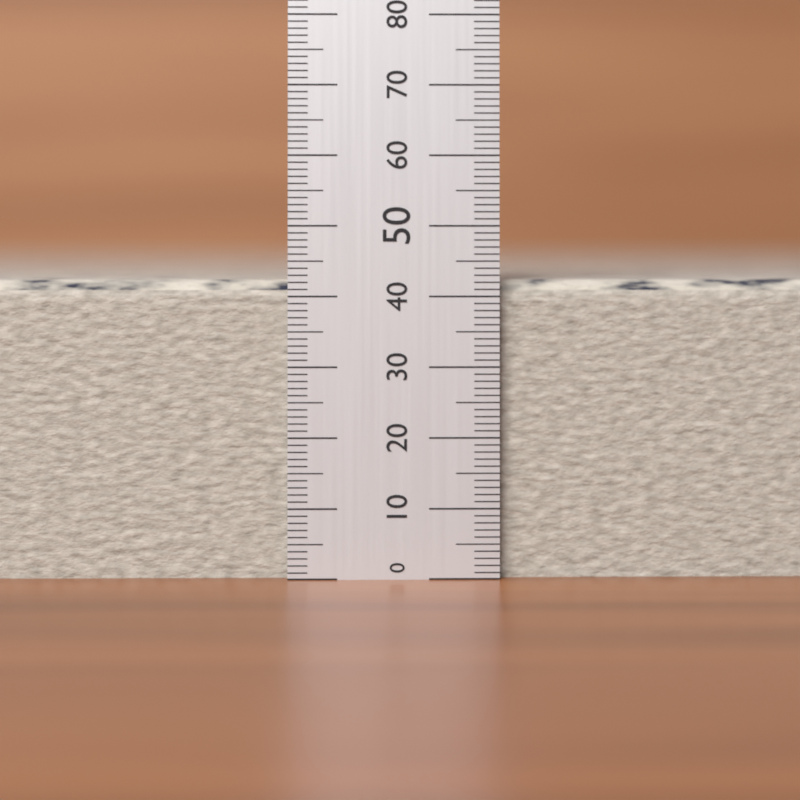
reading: 43 (no unit)
